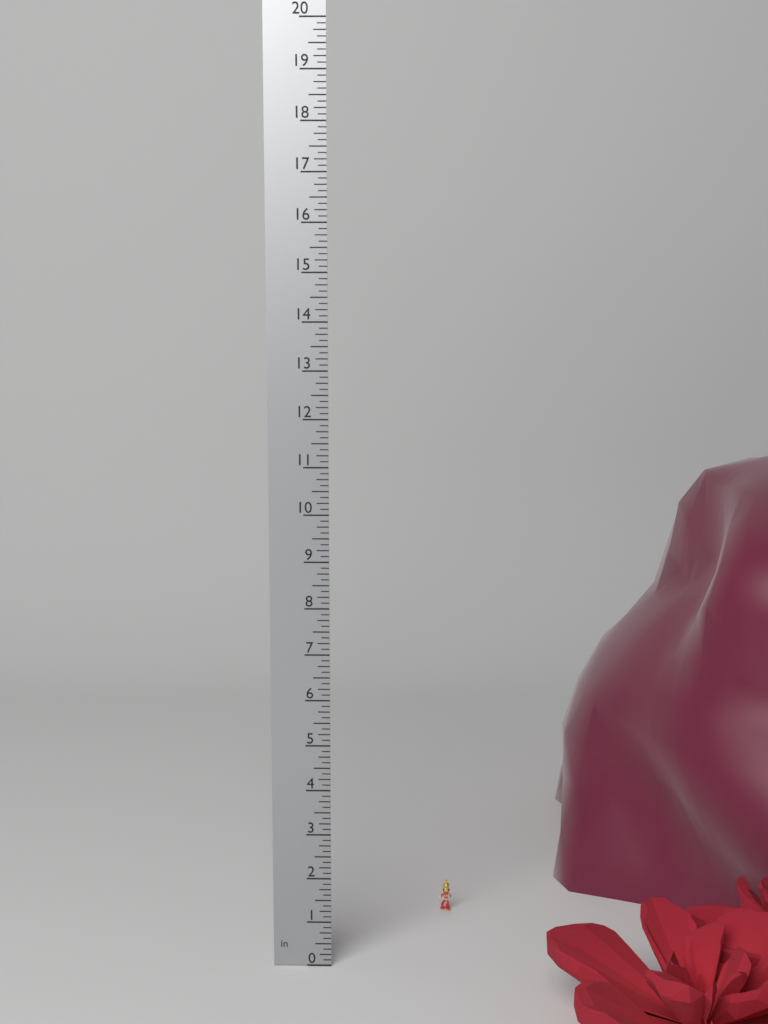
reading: 0.750 in
